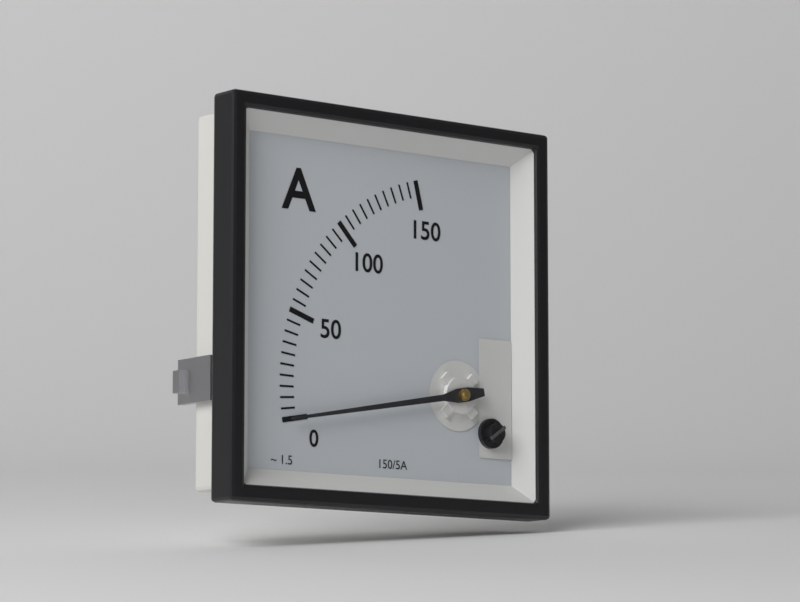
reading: 0 A
